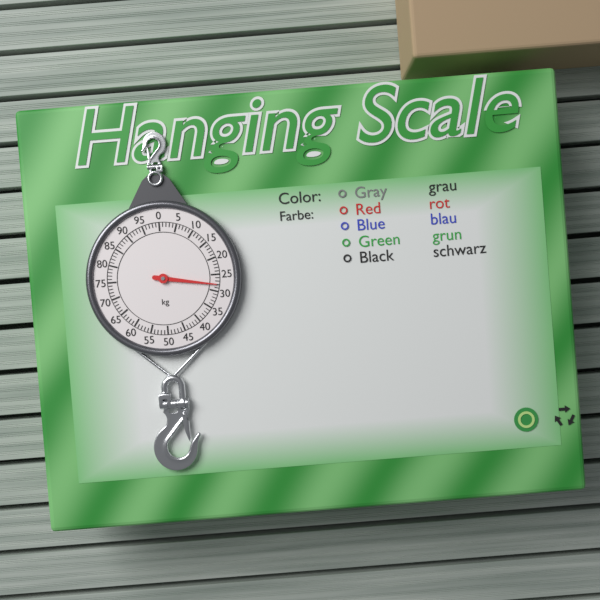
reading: 28 kg
